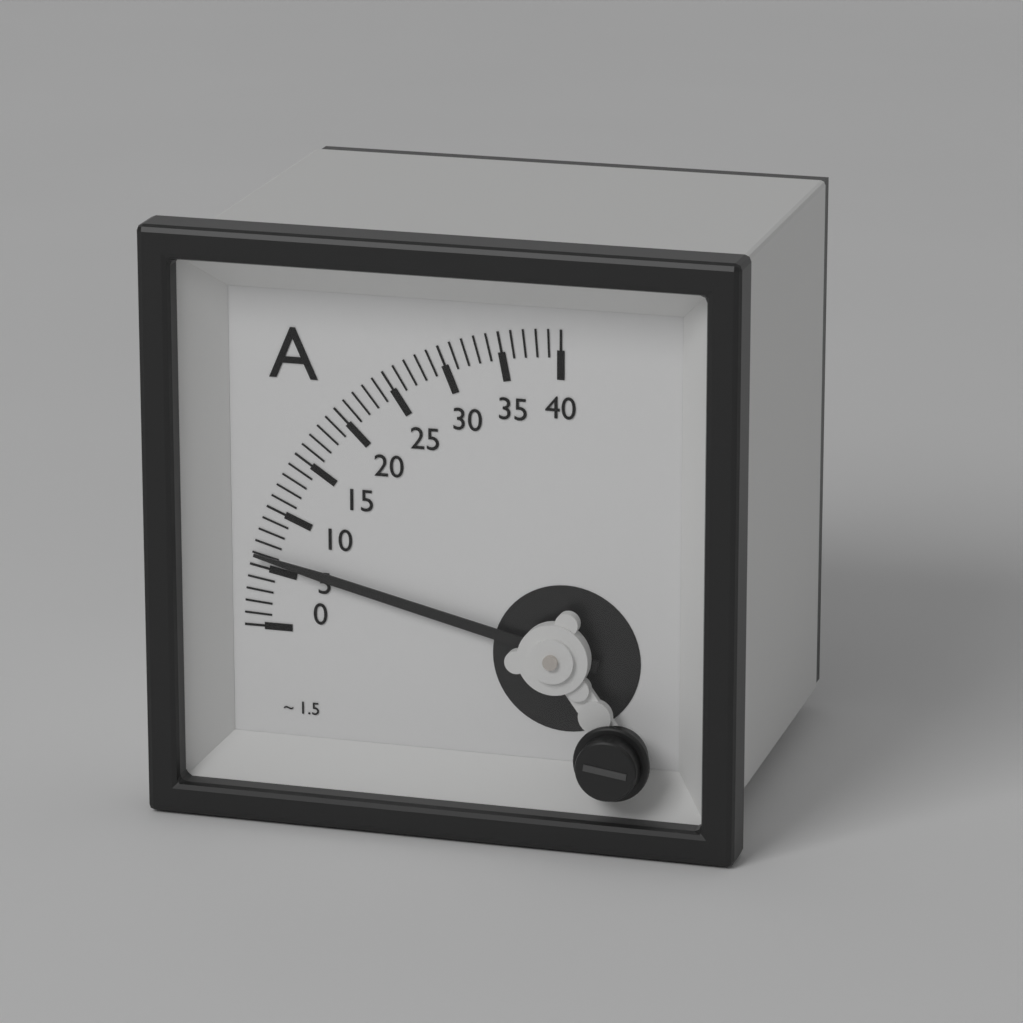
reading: 6 A
